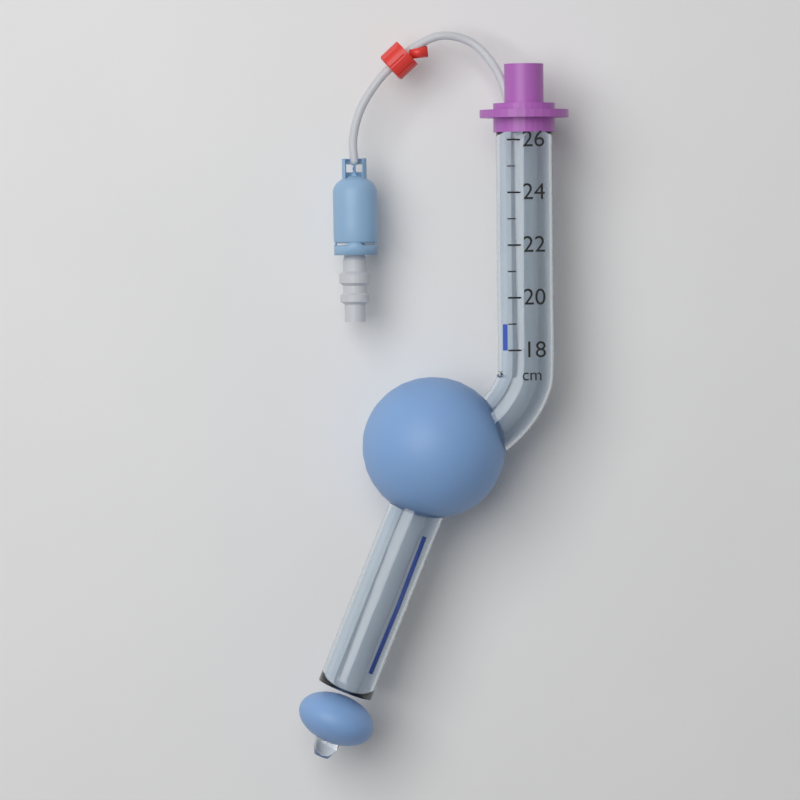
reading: 19 cm
